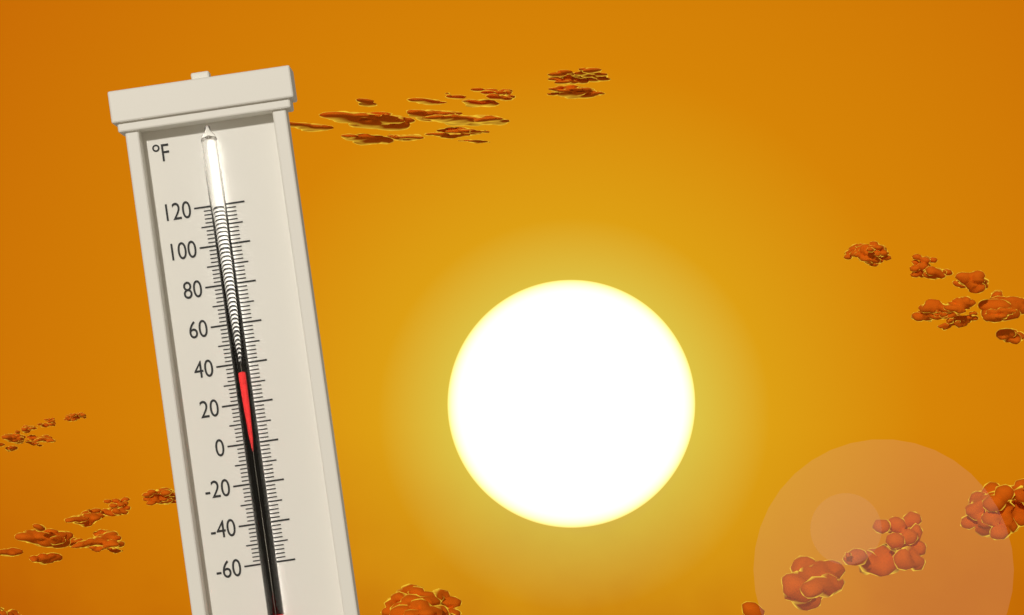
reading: 36 °F
